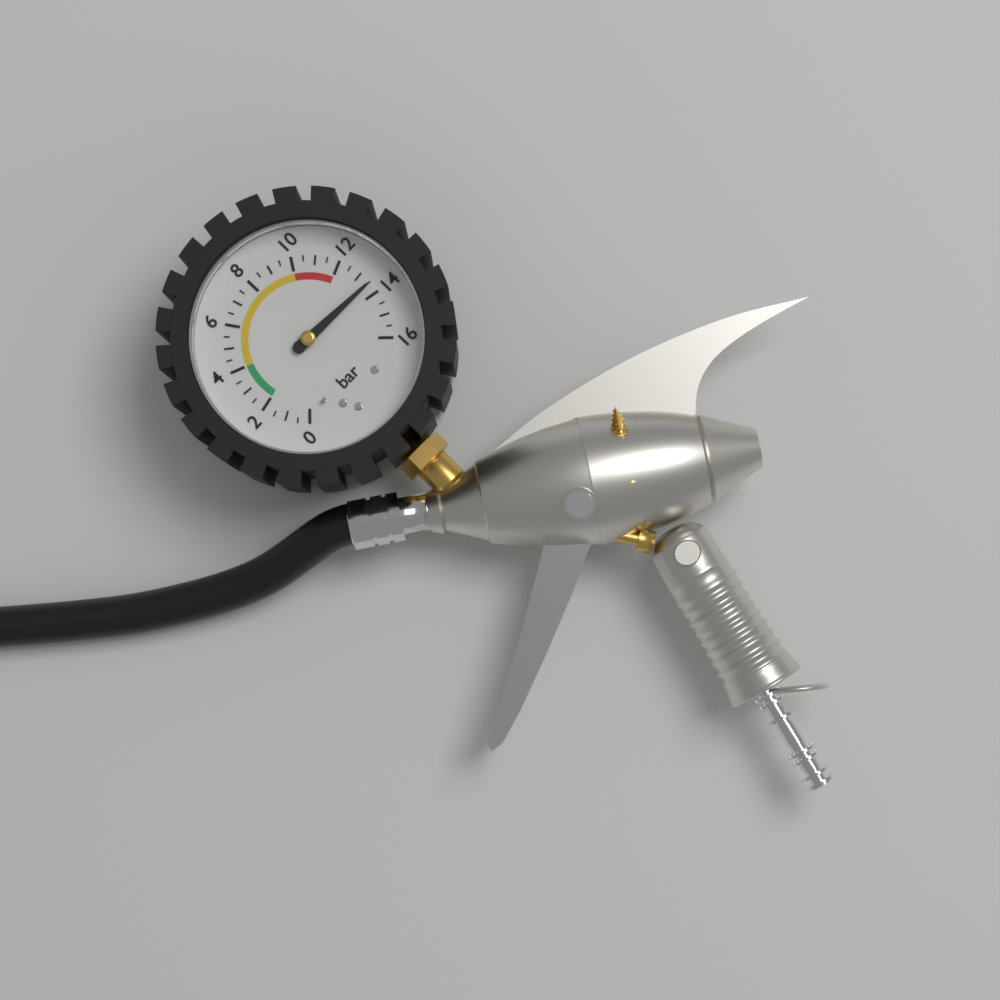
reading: 13.5 bar
